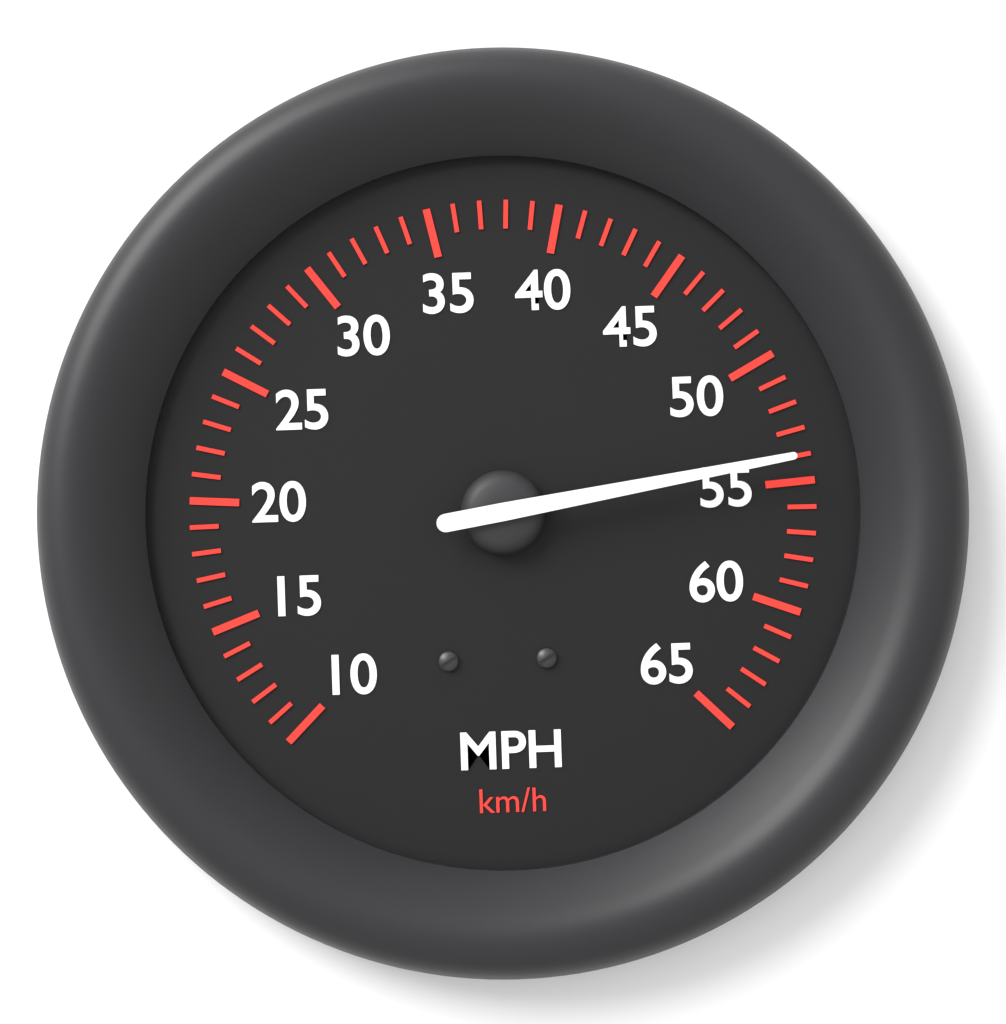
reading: 54 mph
